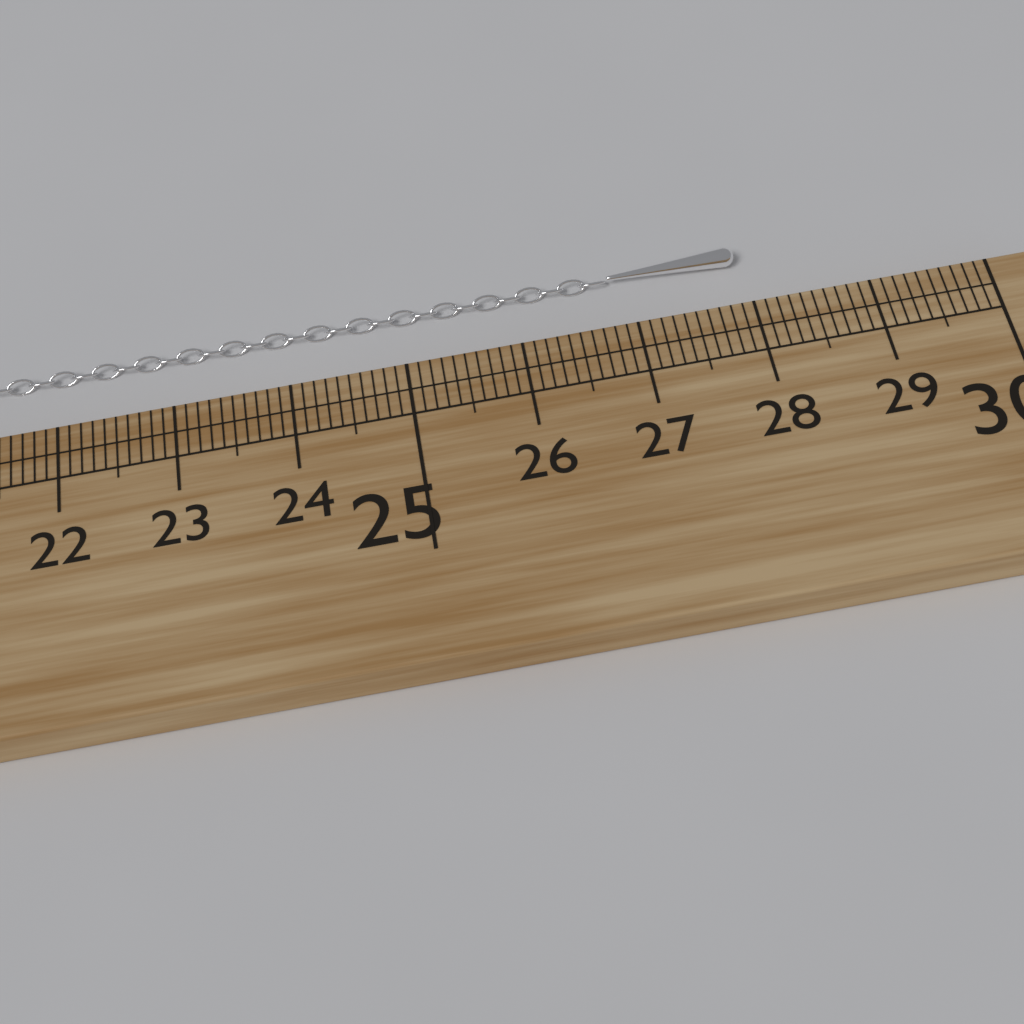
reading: 28.0 cm
